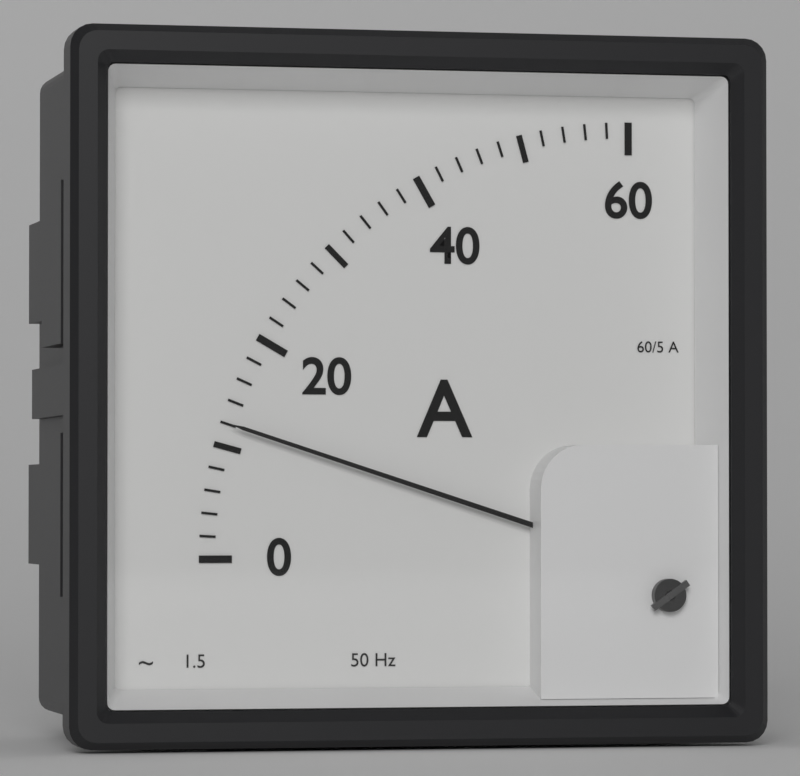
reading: 12 A
